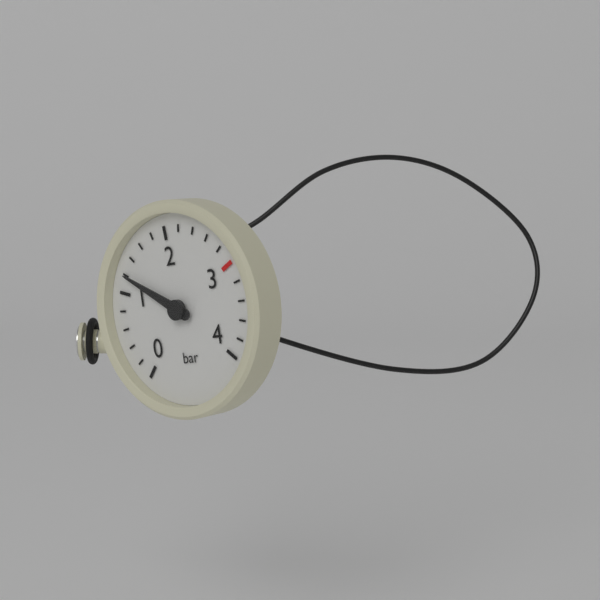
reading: 1.2 bar
